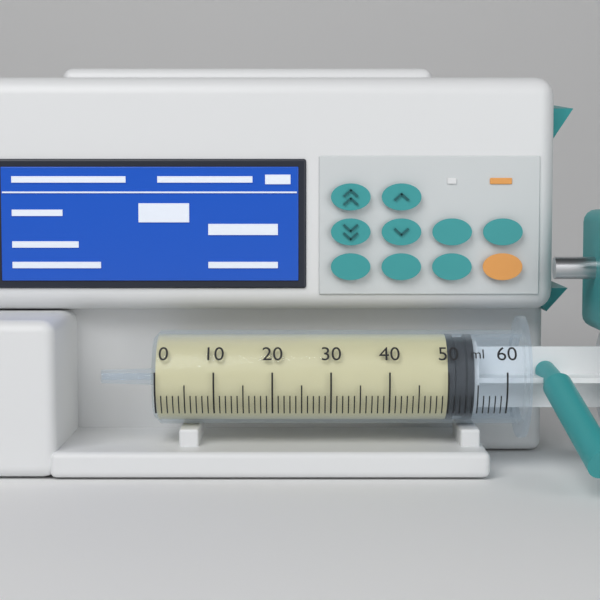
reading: 50 ml
